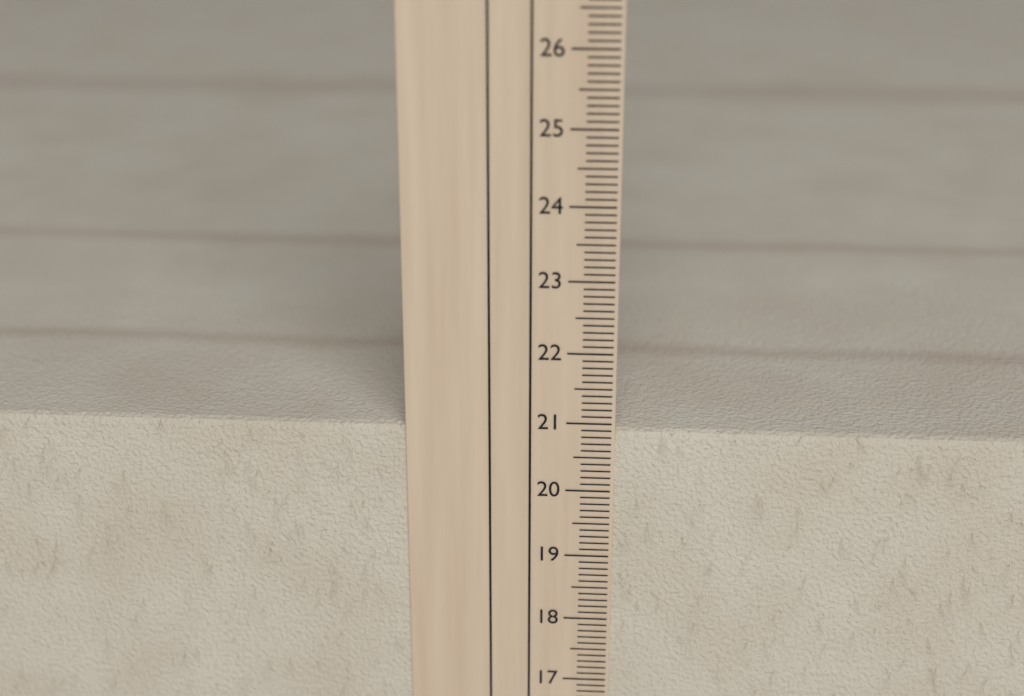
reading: 20.9 cm
